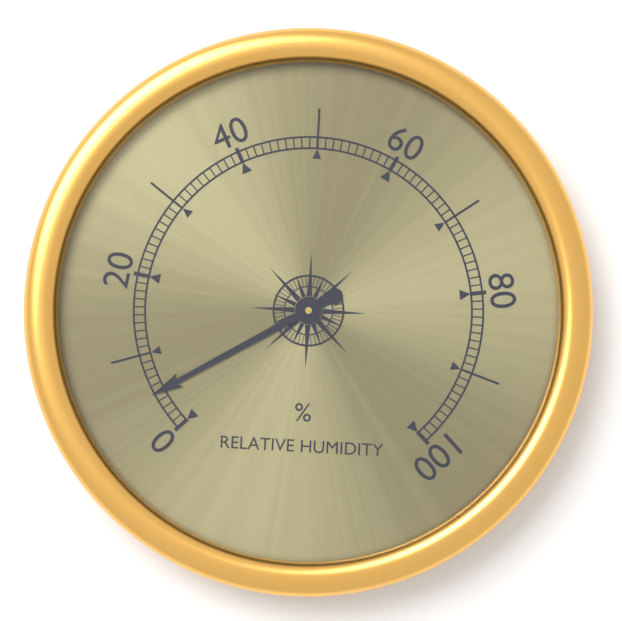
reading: 5 %
